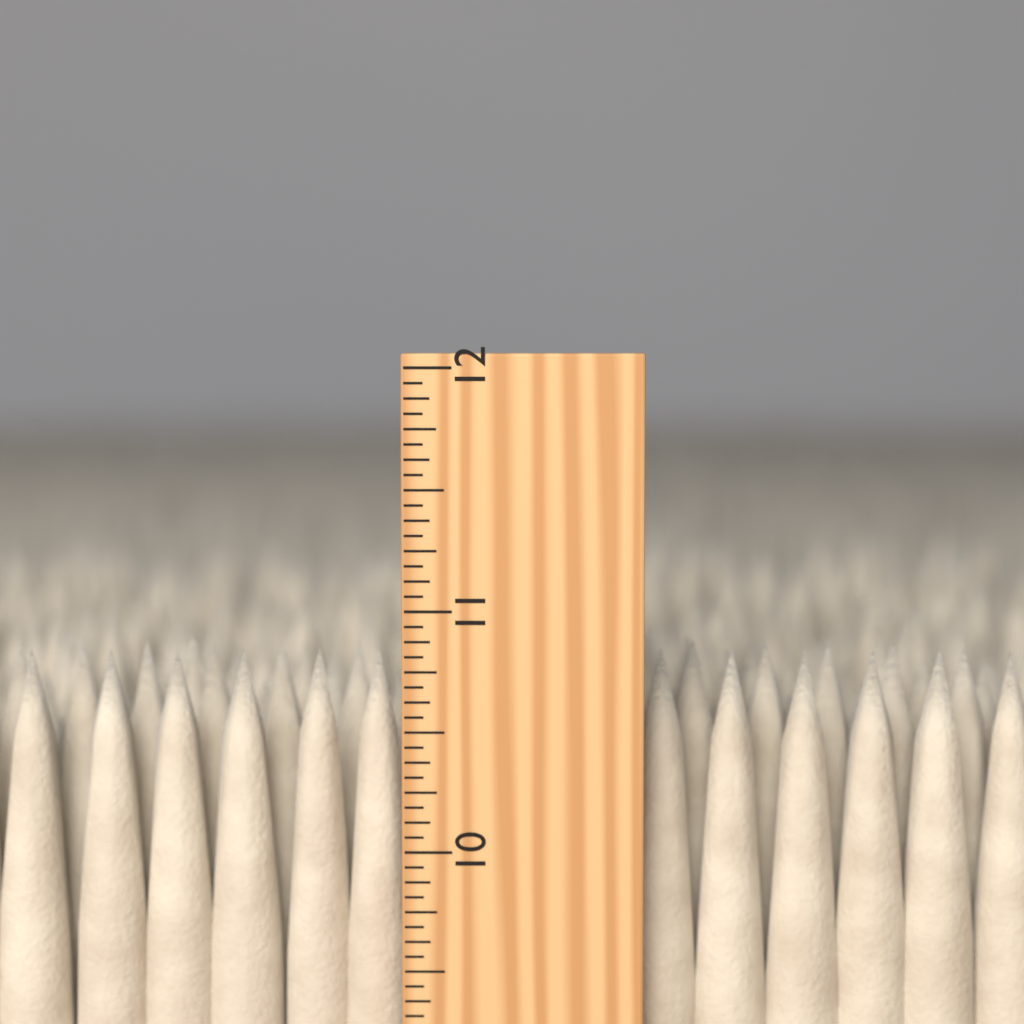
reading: 10.8125 inch
